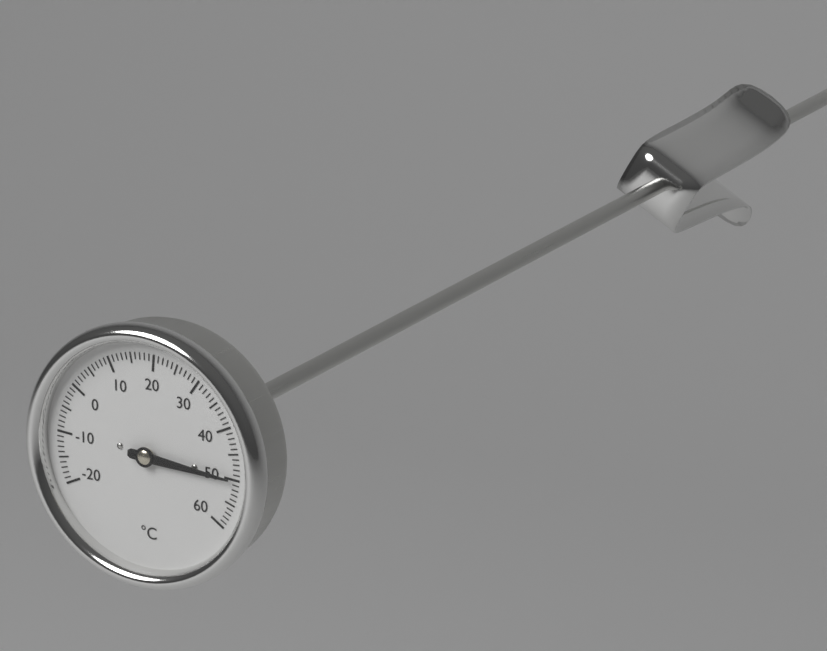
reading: 50 °C
